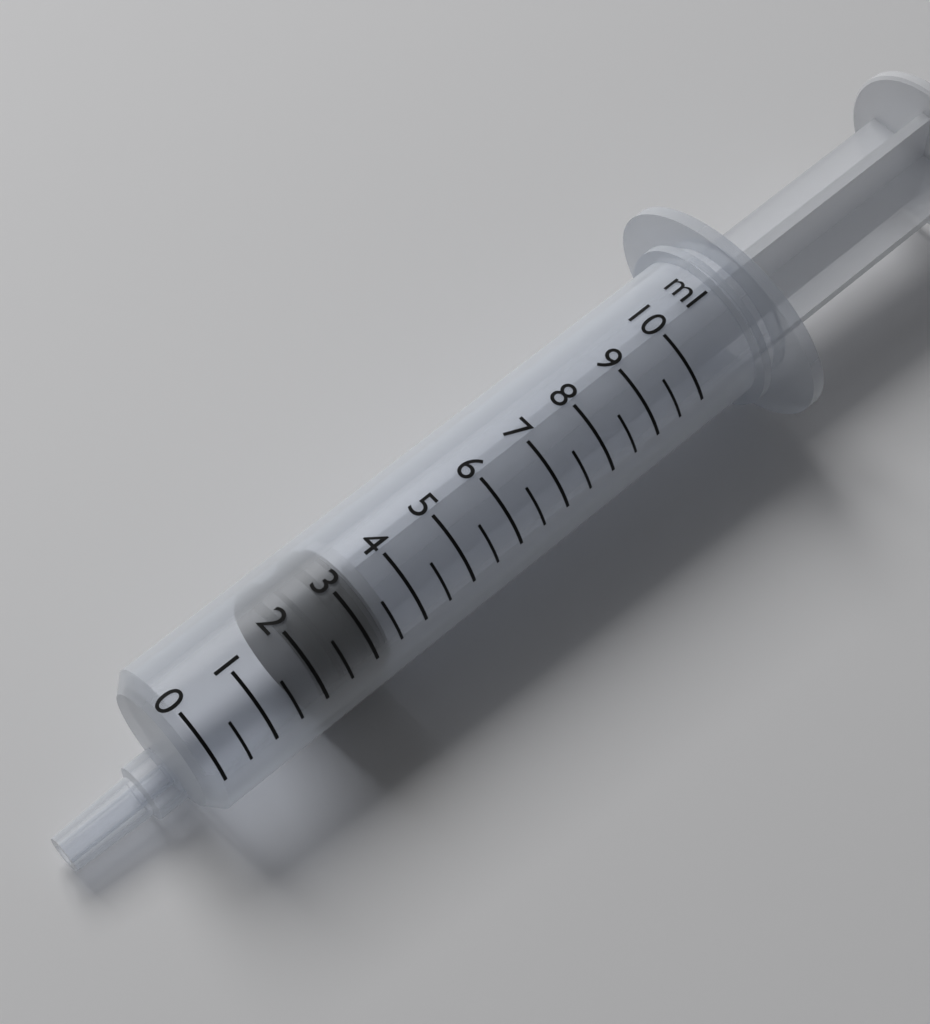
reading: 2.0 ml
